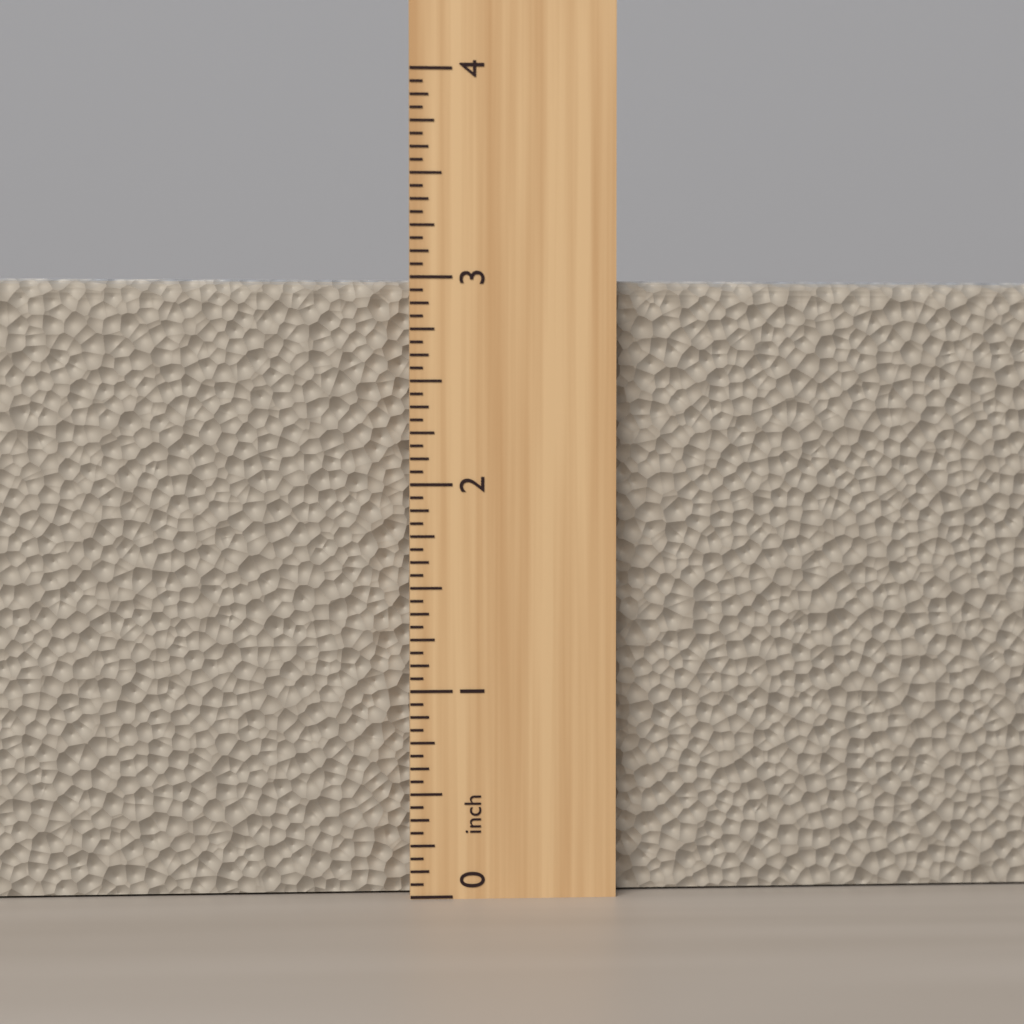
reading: 3.0000 inch
